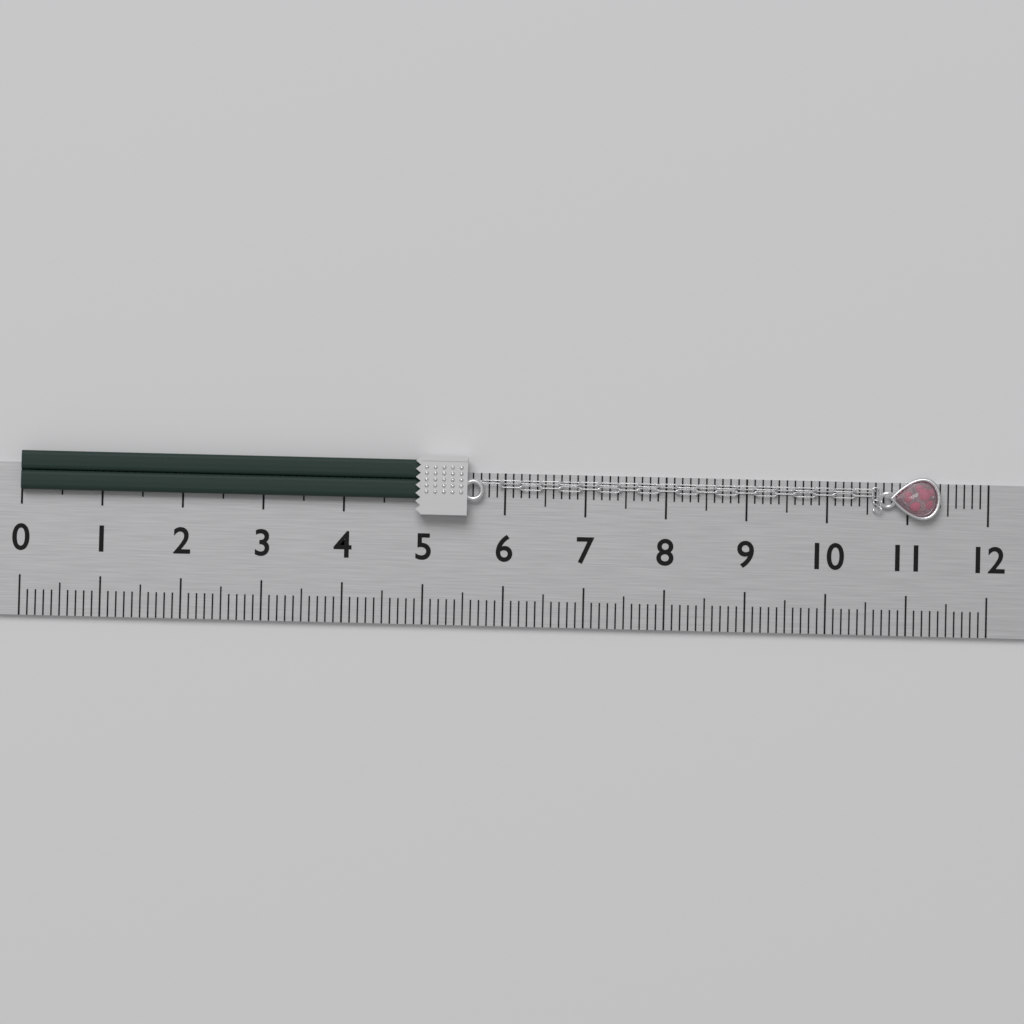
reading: 11.4 (no unit)
